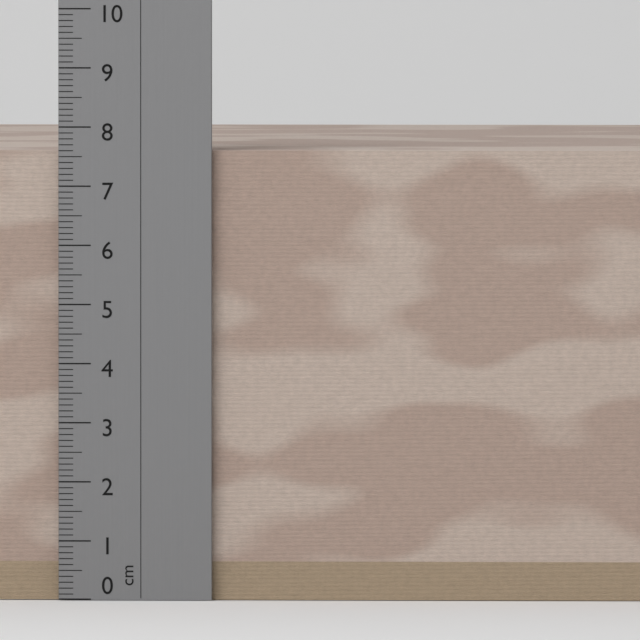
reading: 7.6 cm
